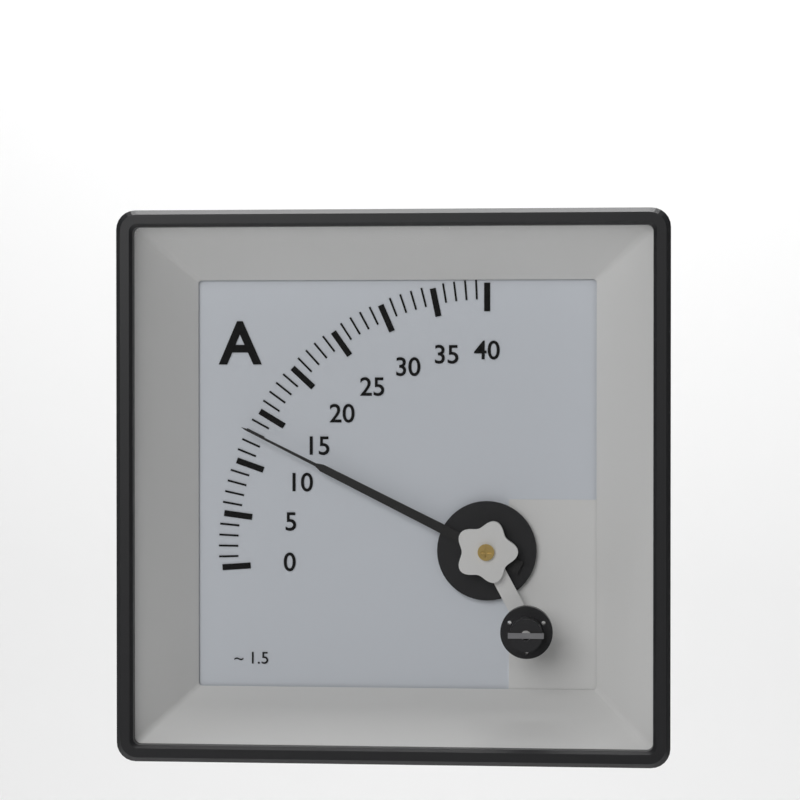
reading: 13 A
